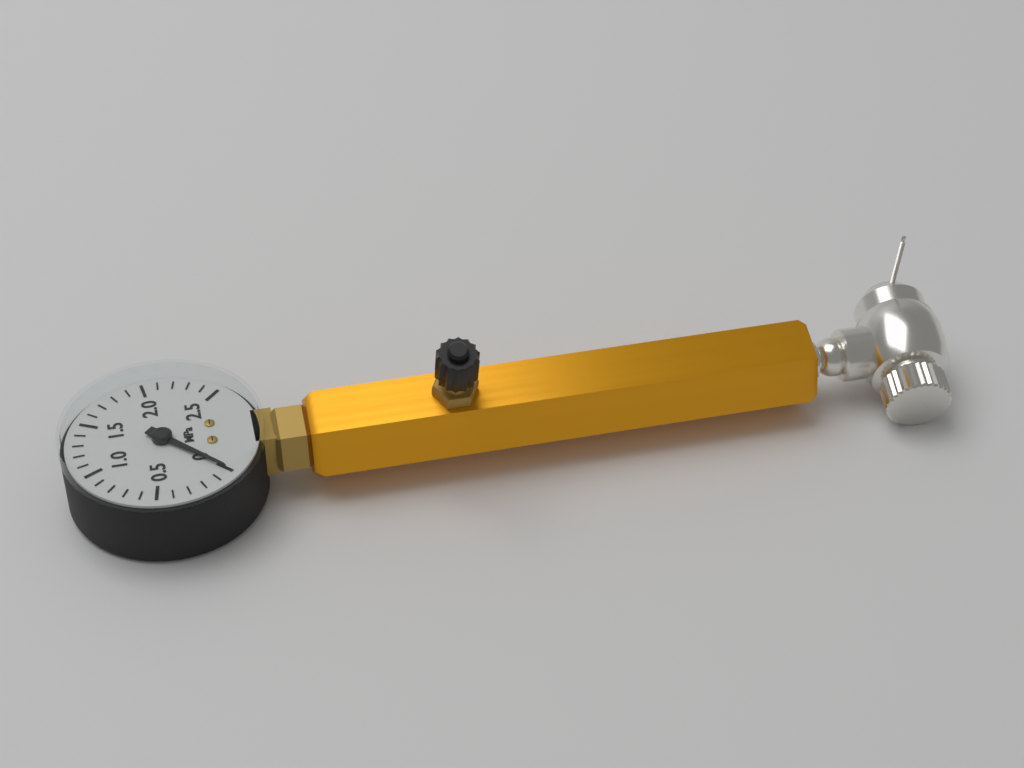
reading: 0.0 MPa
